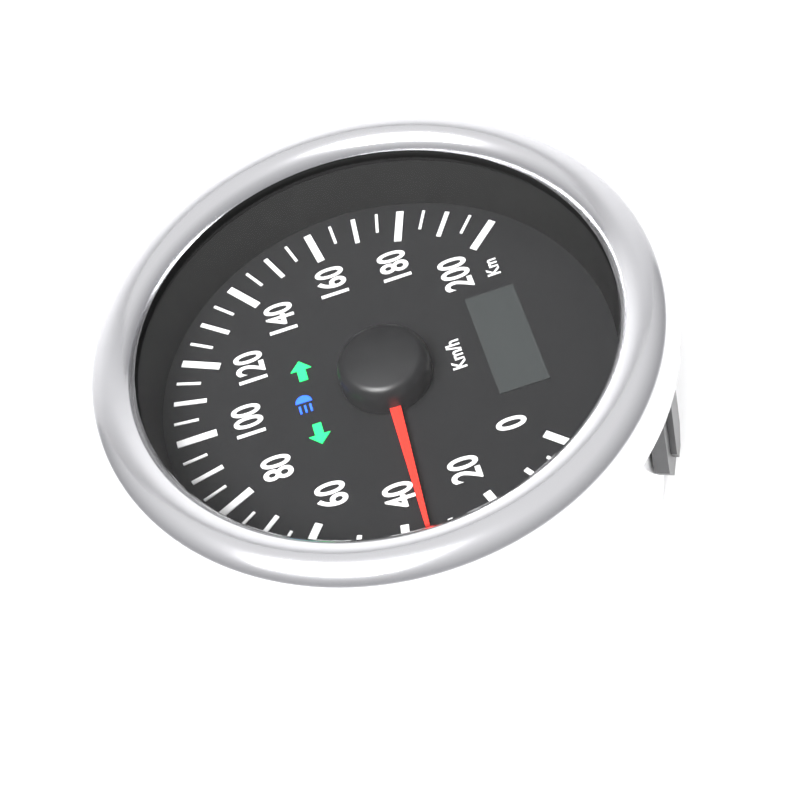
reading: 35 km/h
